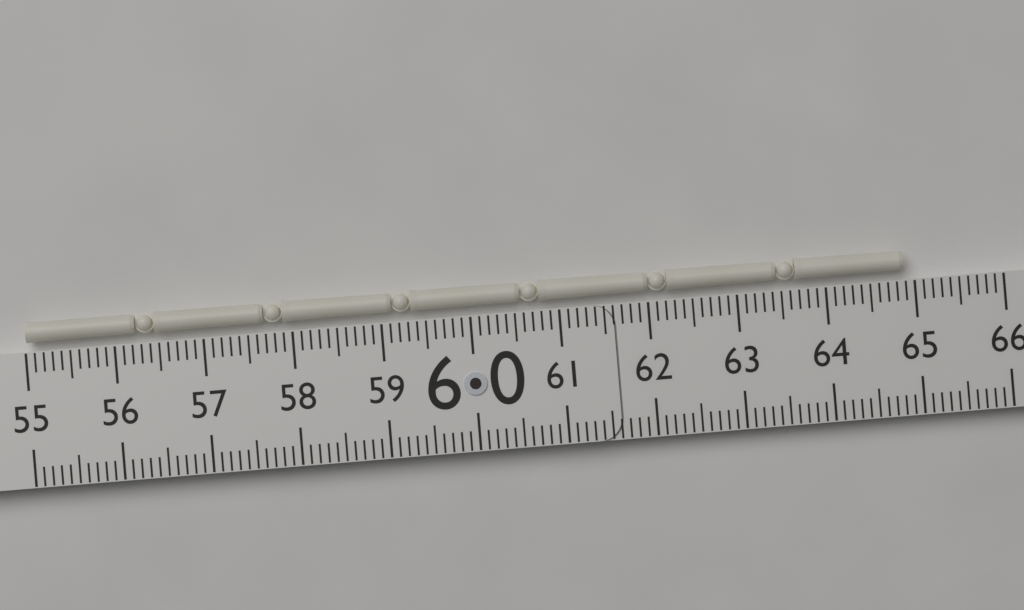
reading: 64.9 (no unit)
